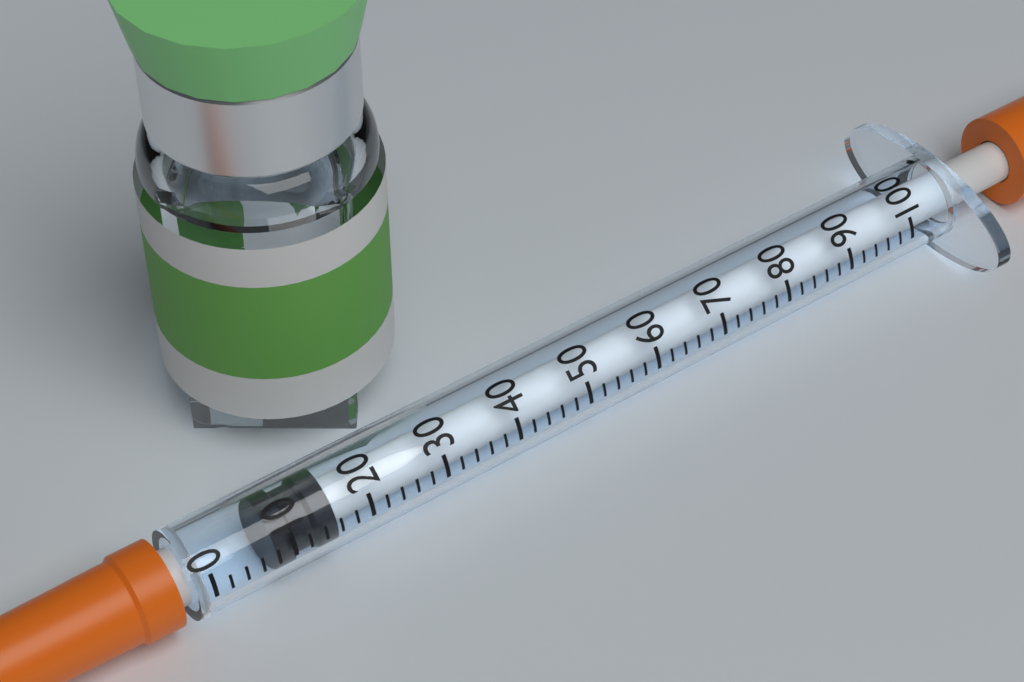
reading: 8 (no unit)
